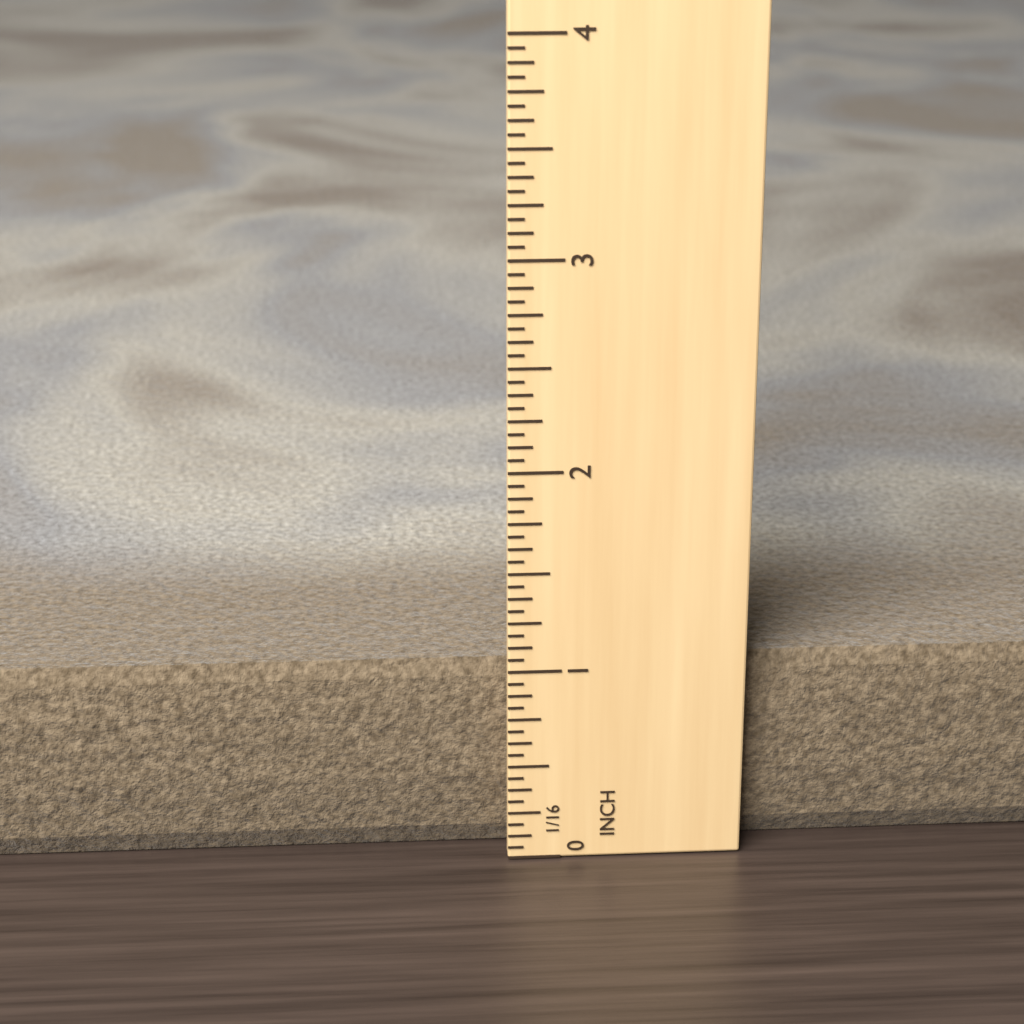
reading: 1.0000 in
